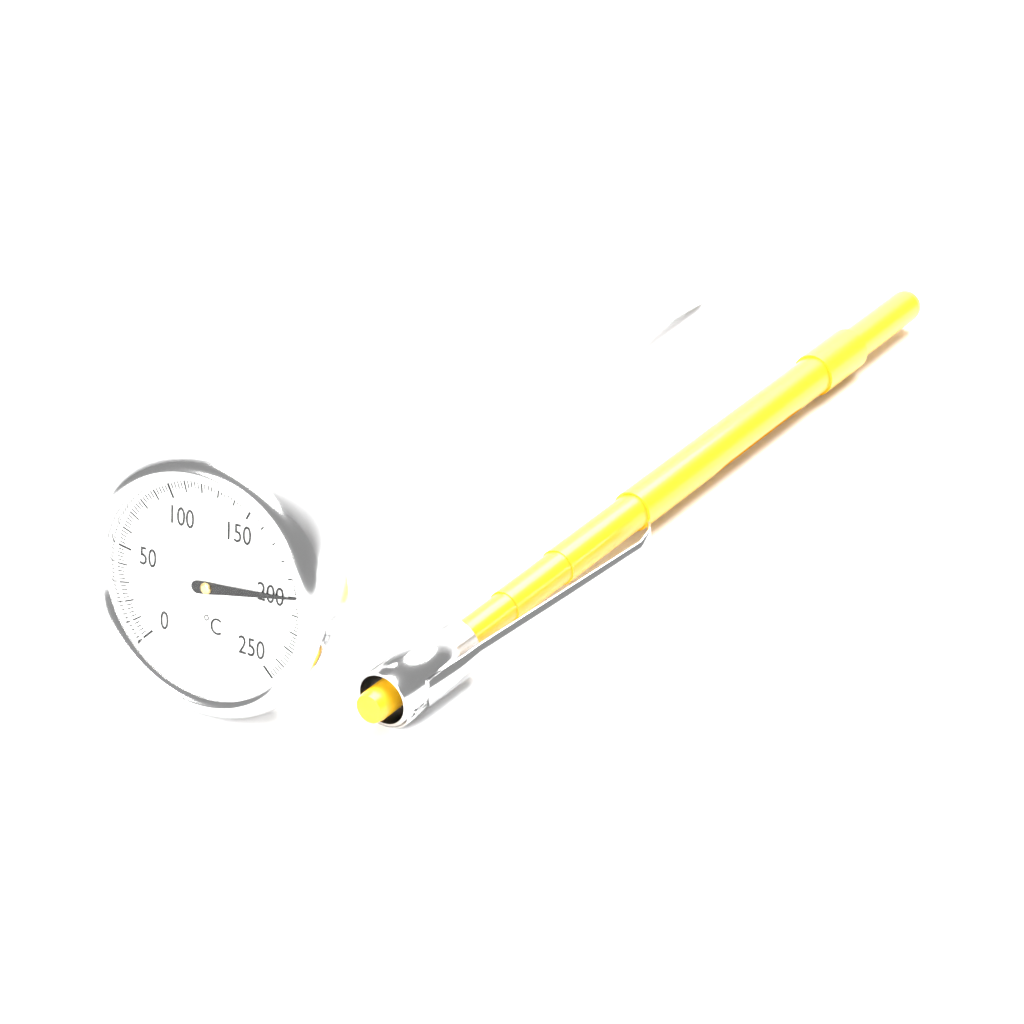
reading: 200 °C
